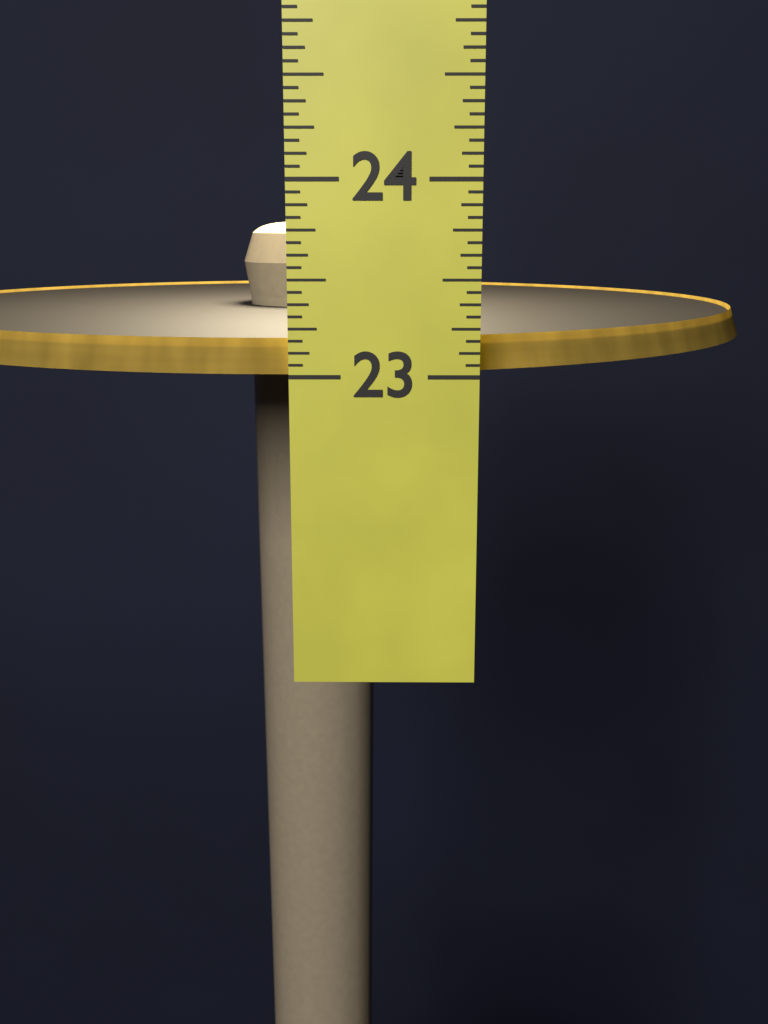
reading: 23.1875 in
